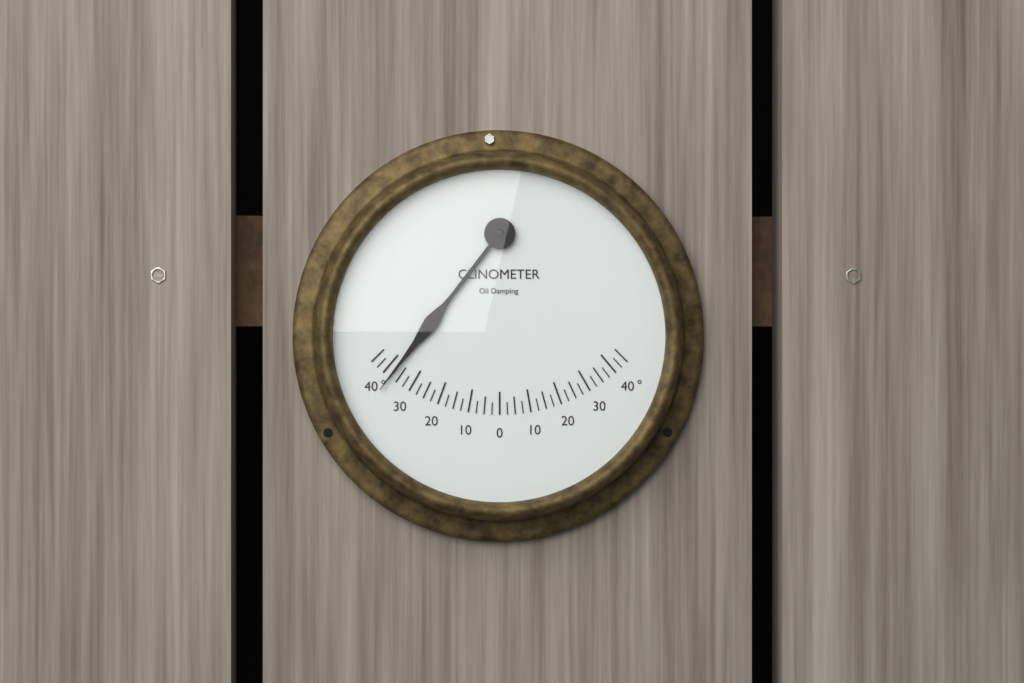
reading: -37.5 °
